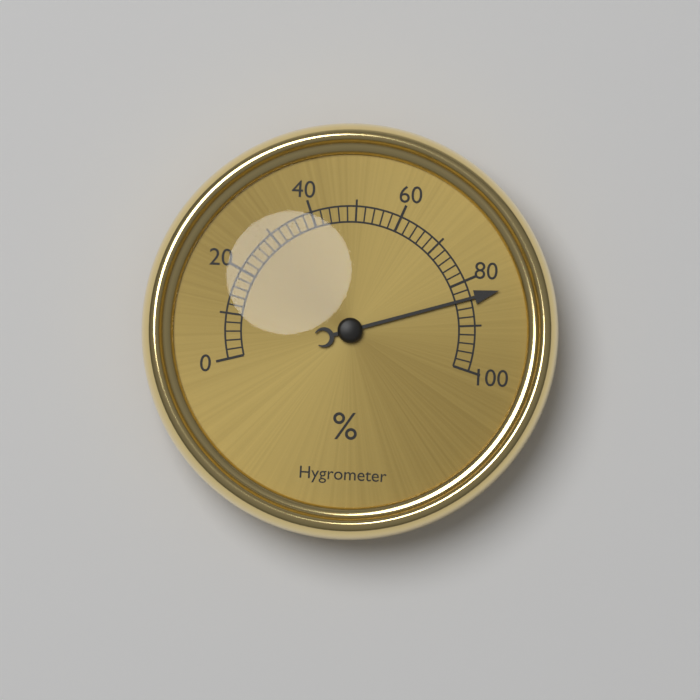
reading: 84 %
